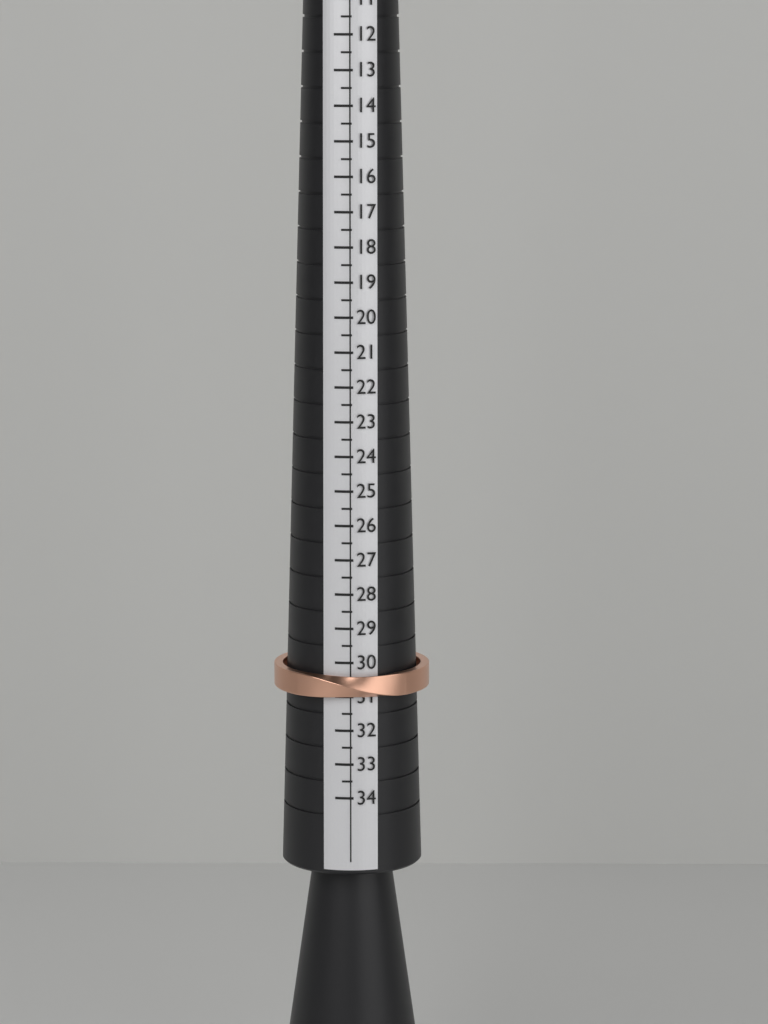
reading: 31.0 (no unit)
